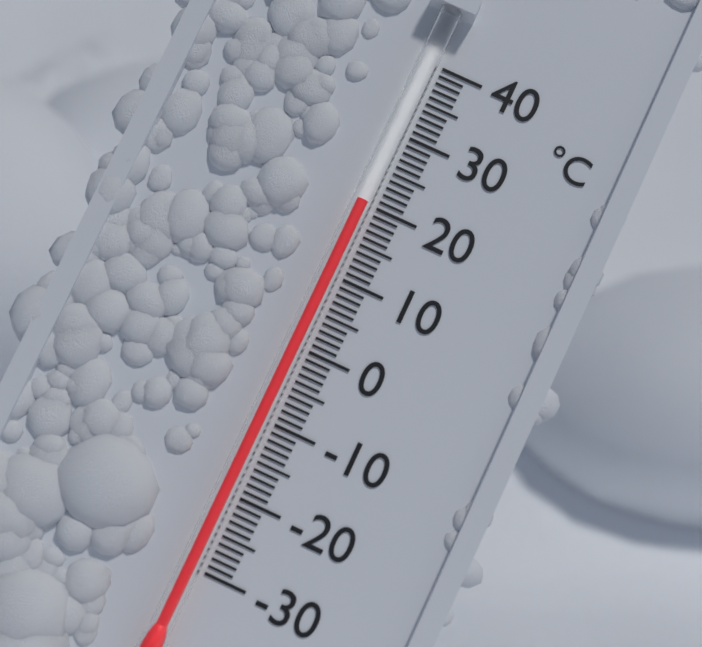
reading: 20 °C
